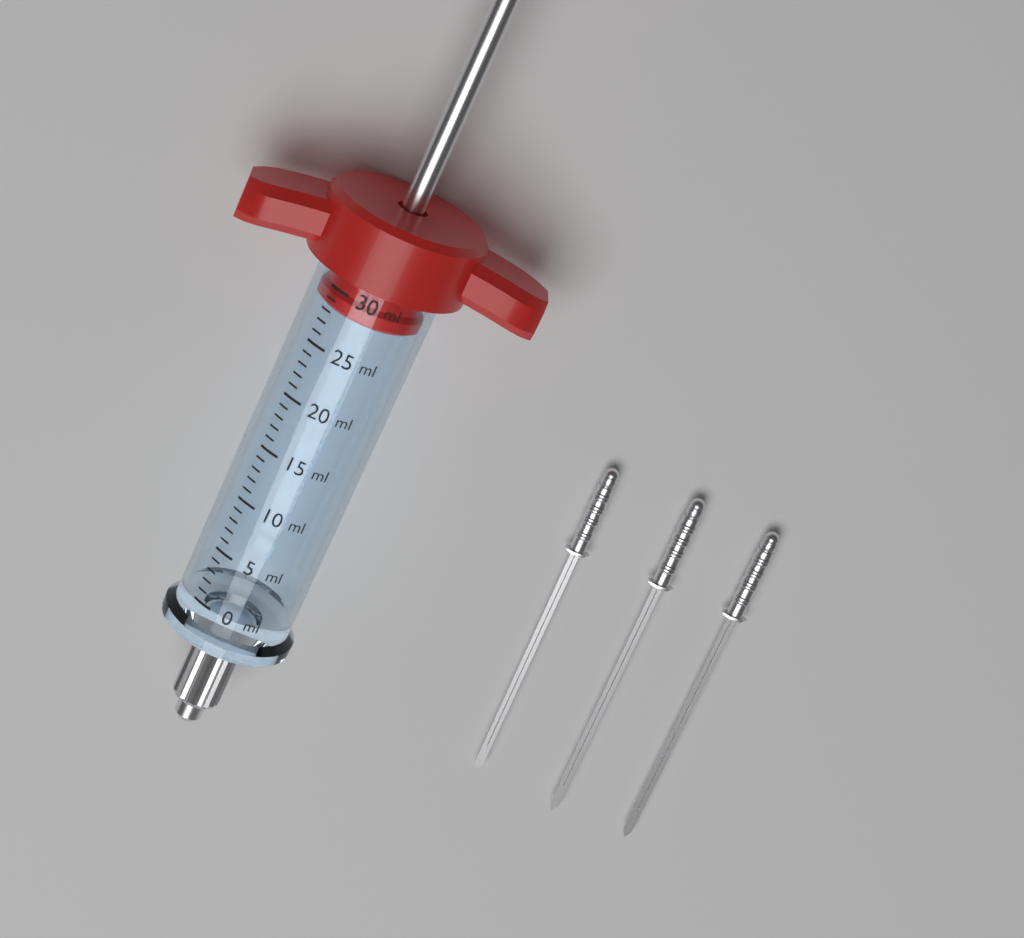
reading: 28 ml
